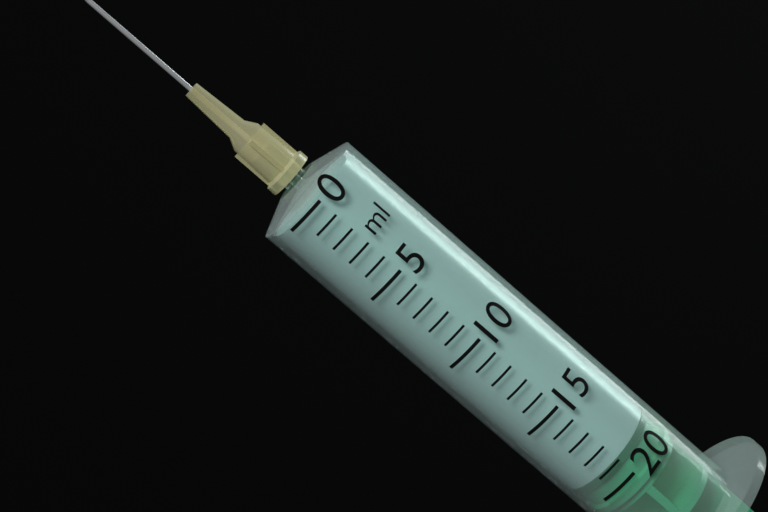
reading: 19 ml
